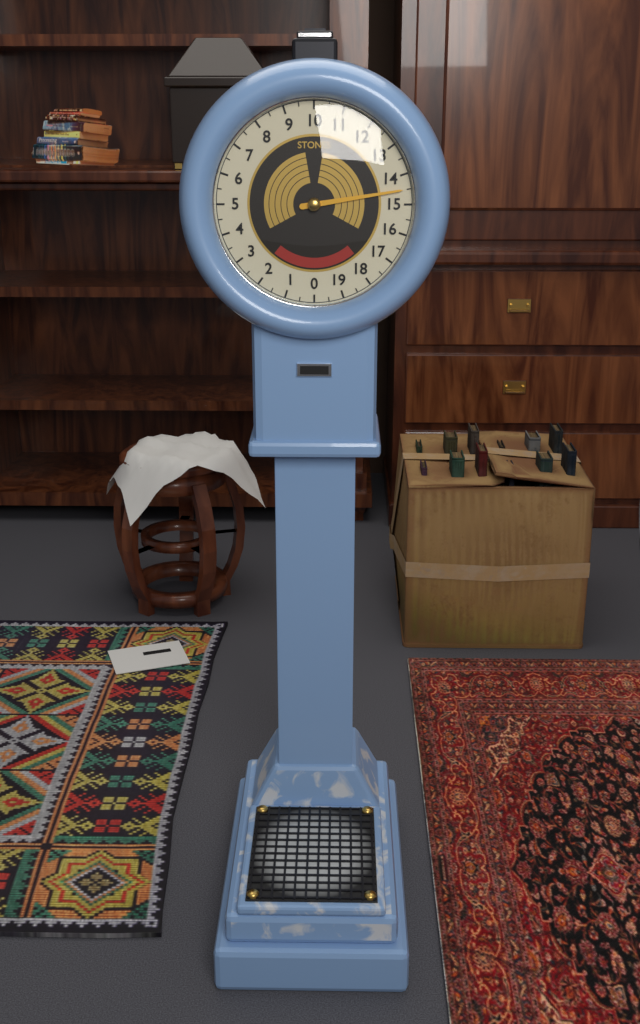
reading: 14.5 stones
